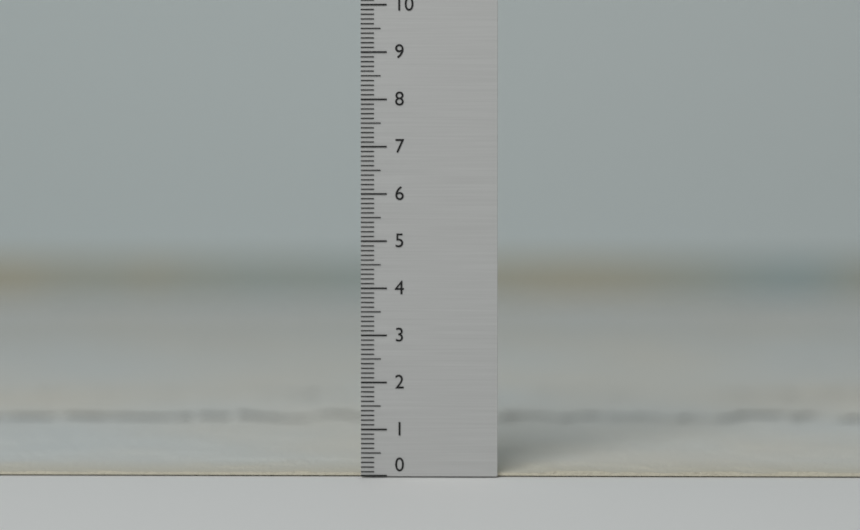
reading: 0.1 (no unit)
